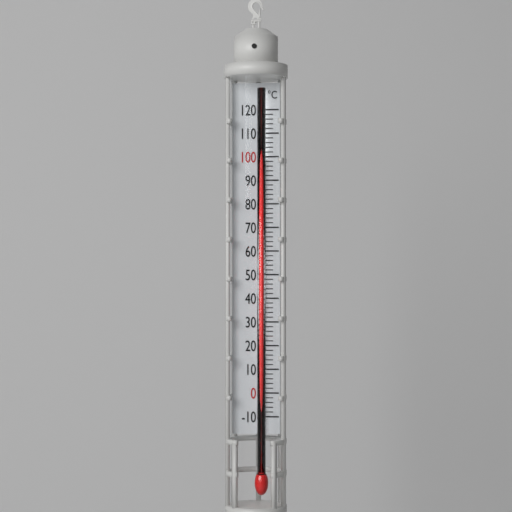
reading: 100 °C
